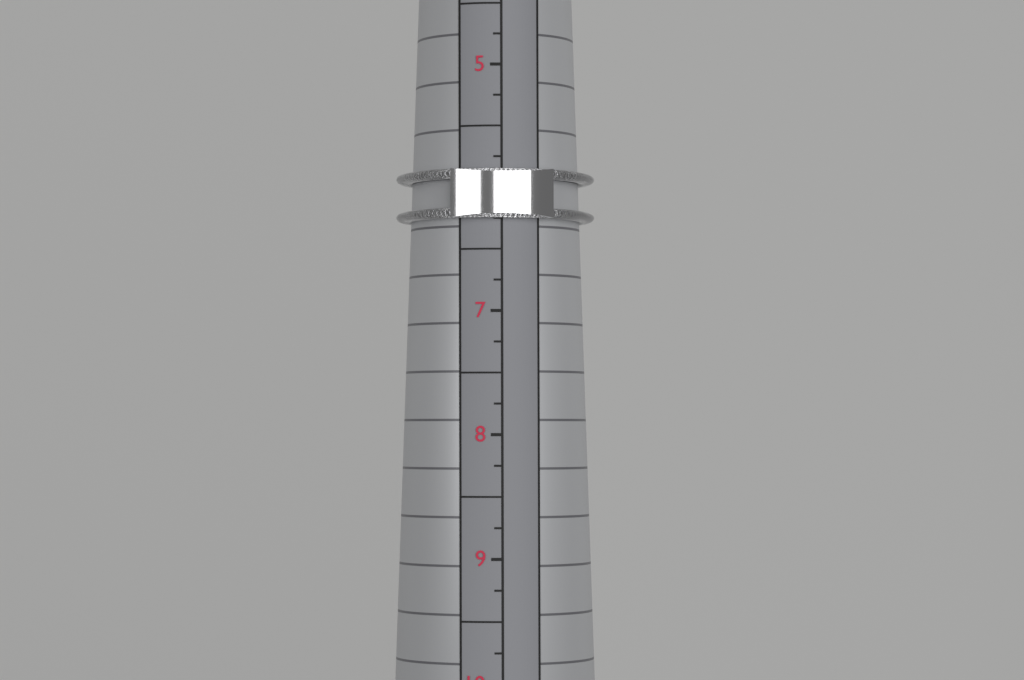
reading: 6.25 (no unit)
